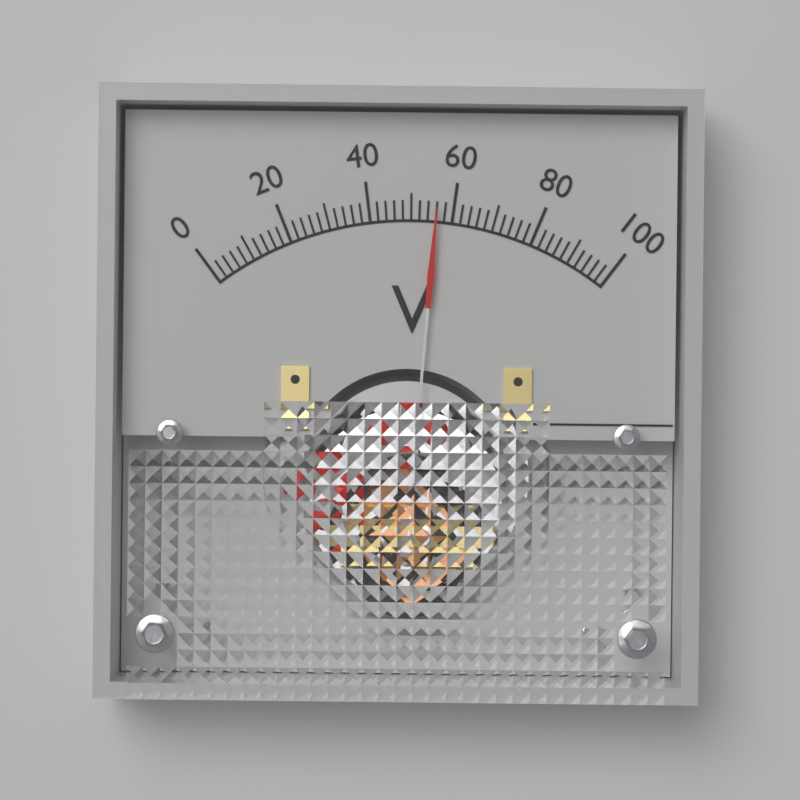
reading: 56 V
